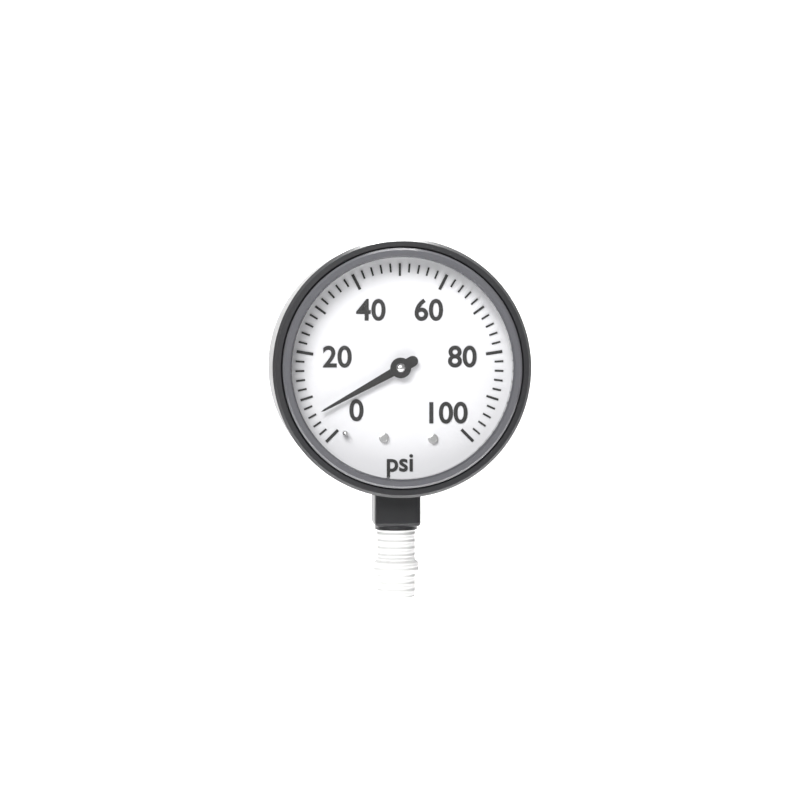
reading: 6 psi
